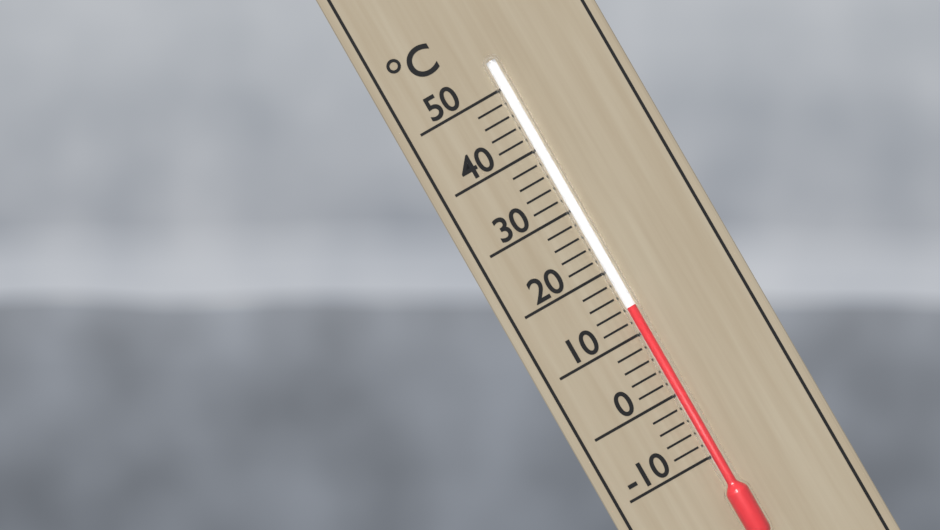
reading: 14 °C
